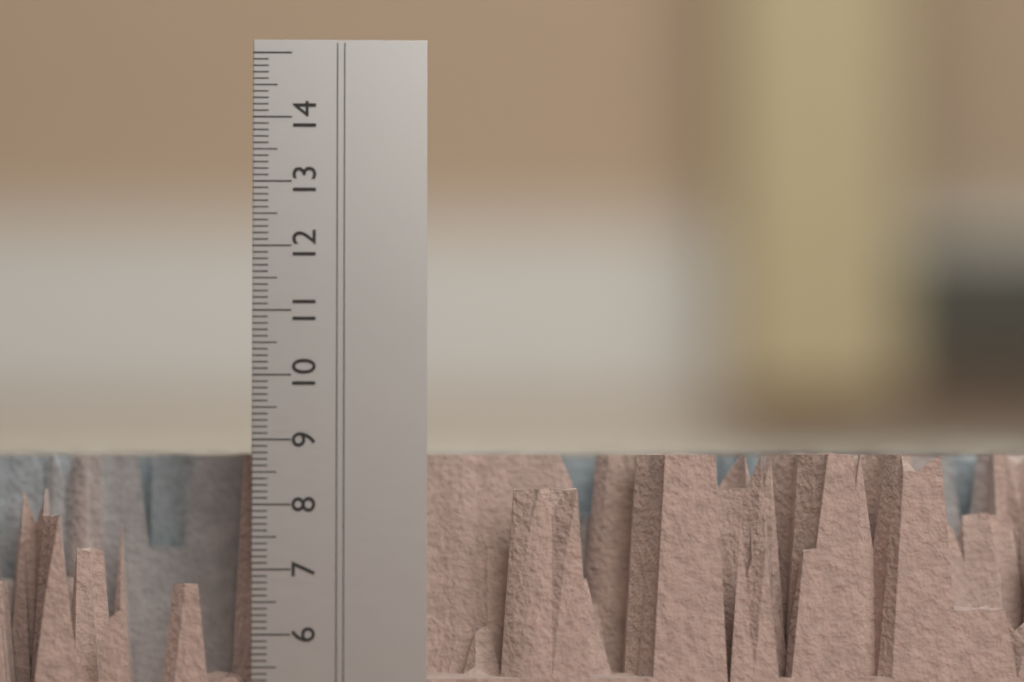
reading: 8.8 cm
